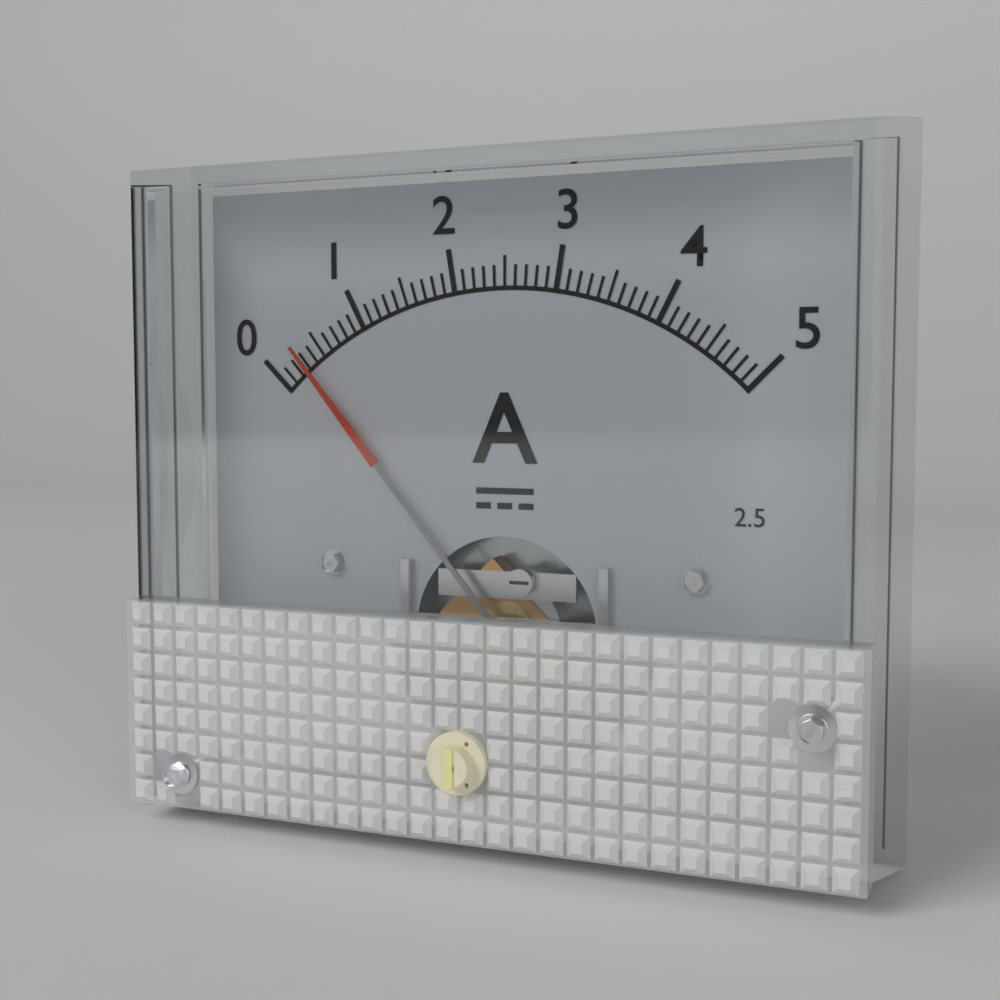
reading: 0.3 A
